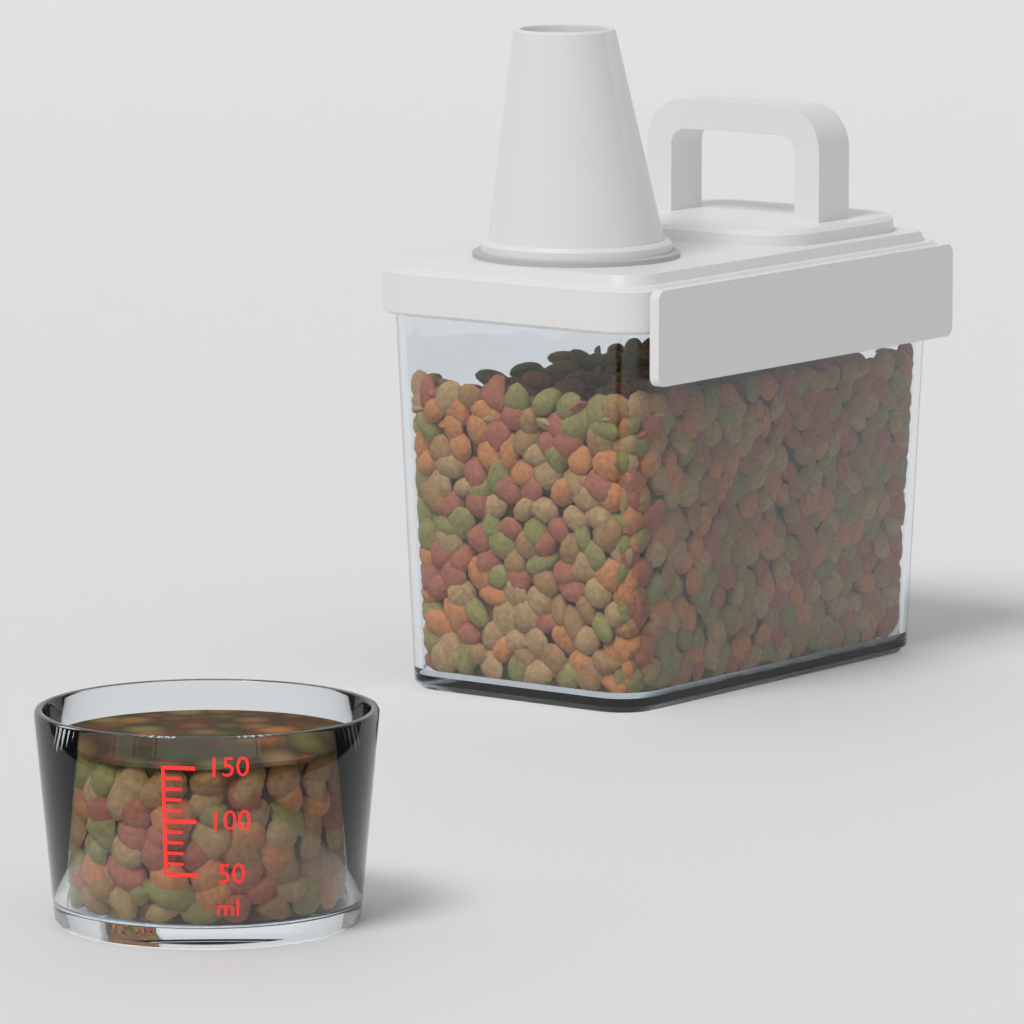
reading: 150 ml
